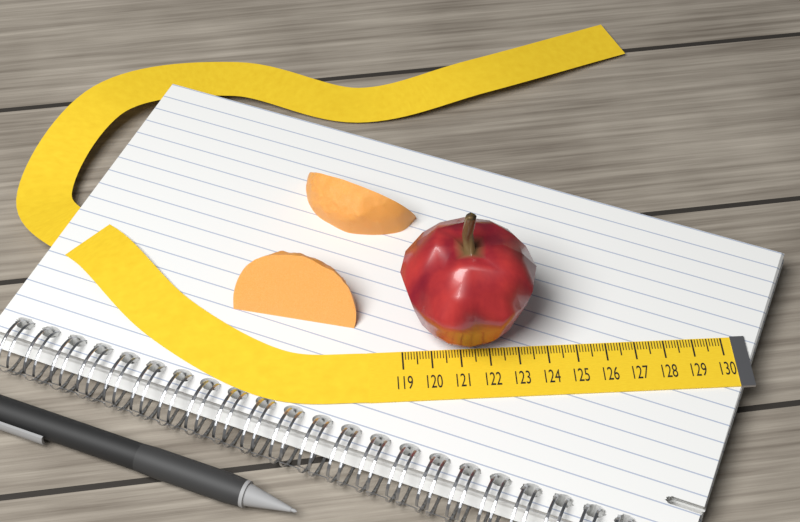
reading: 123.6 (no unit)
